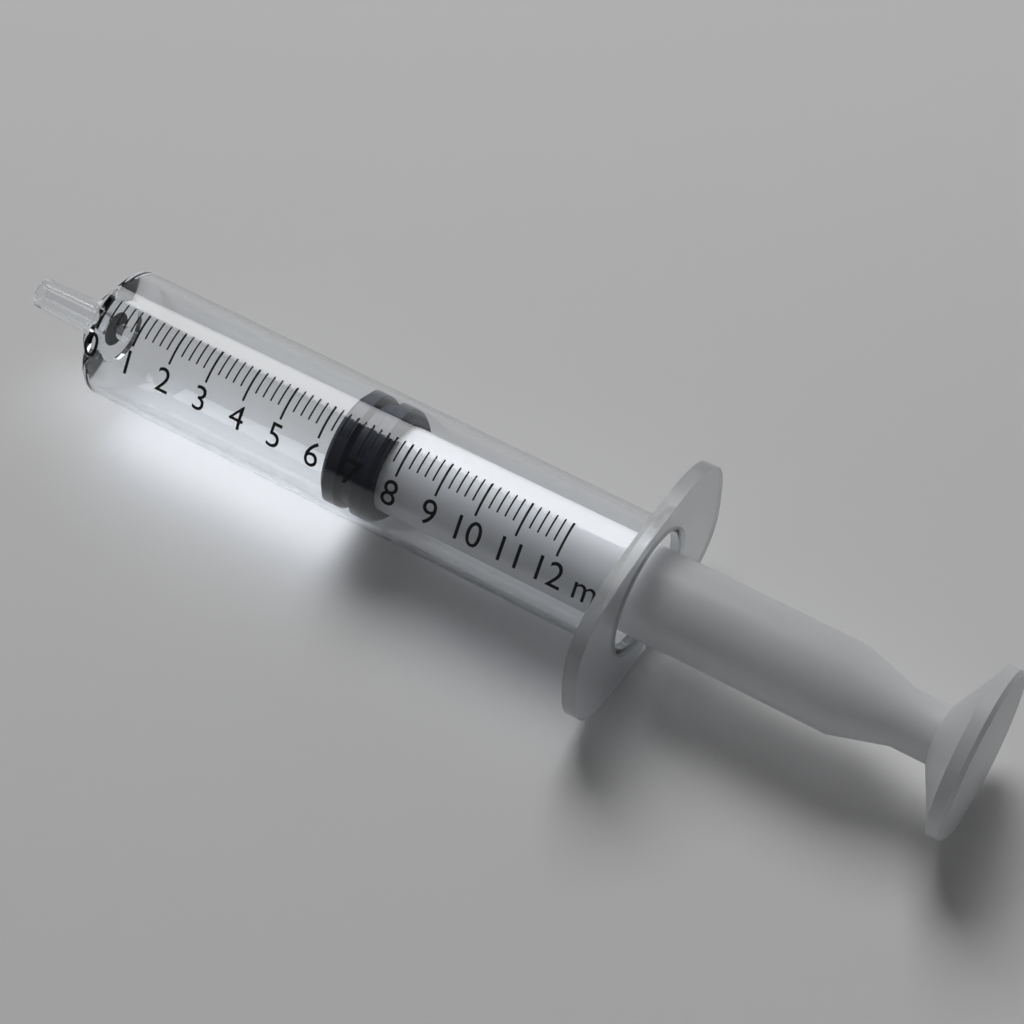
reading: 6.2 ml
